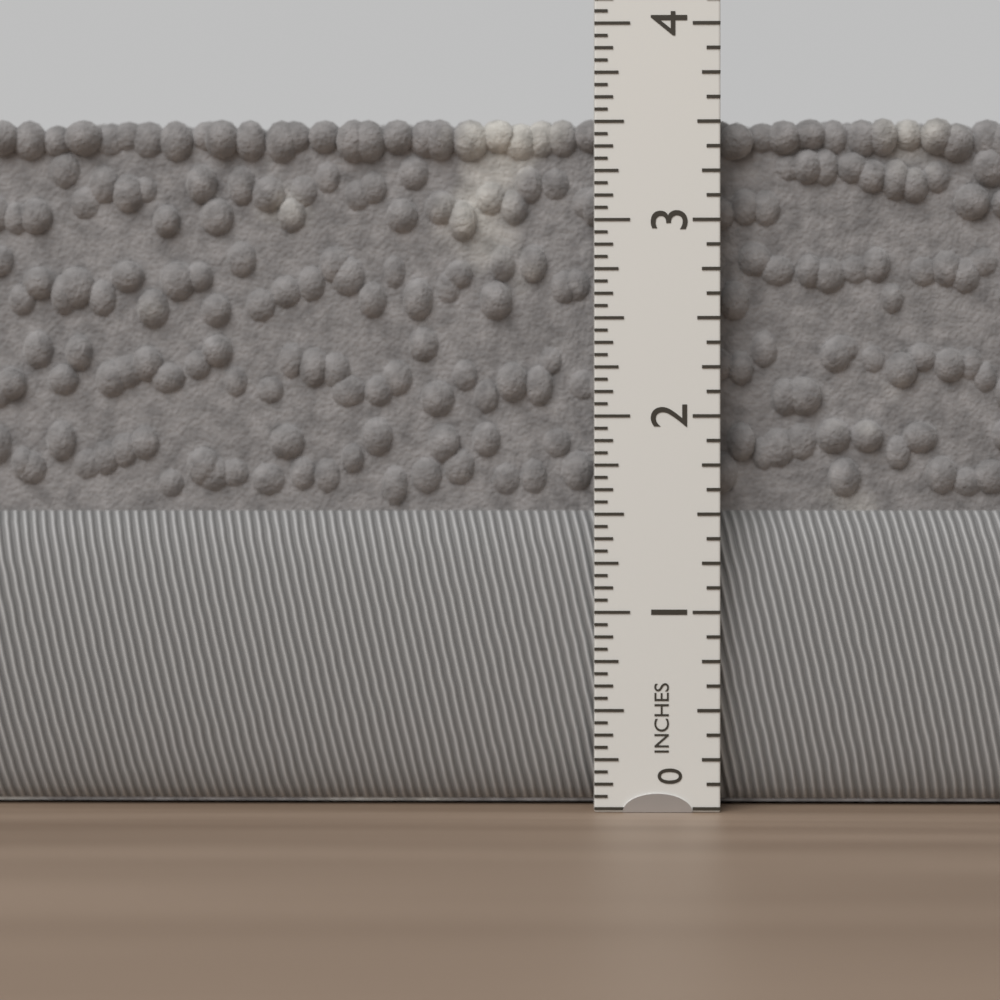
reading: 3.5625 in
